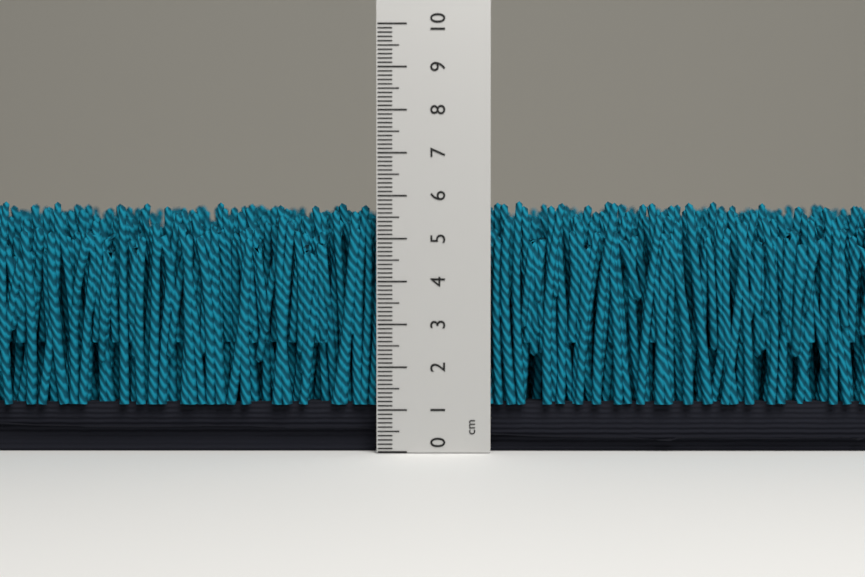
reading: 5.9 cm
